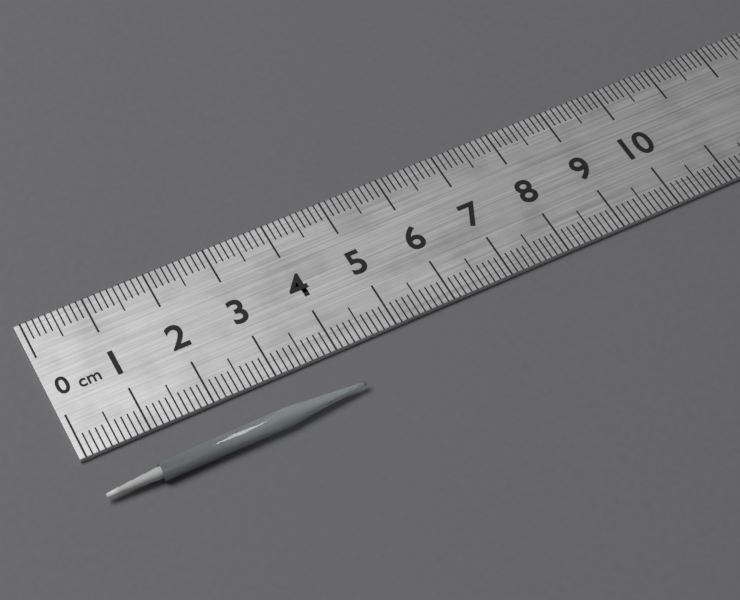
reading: 4.1 cm
